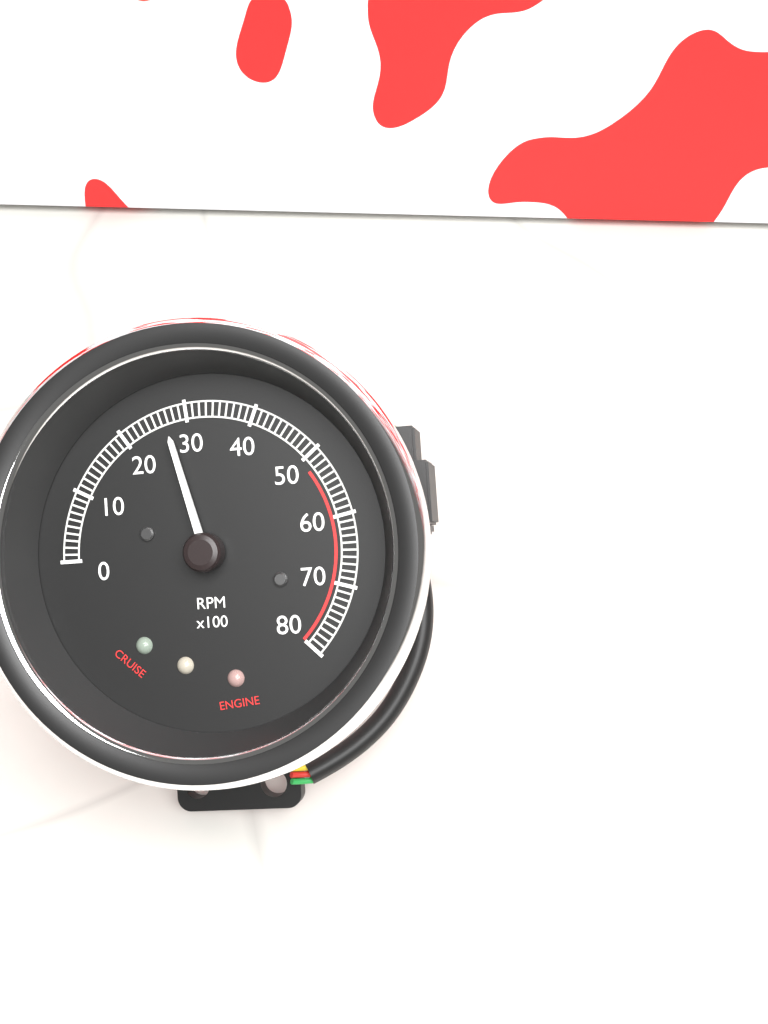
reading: 2700 RPM
